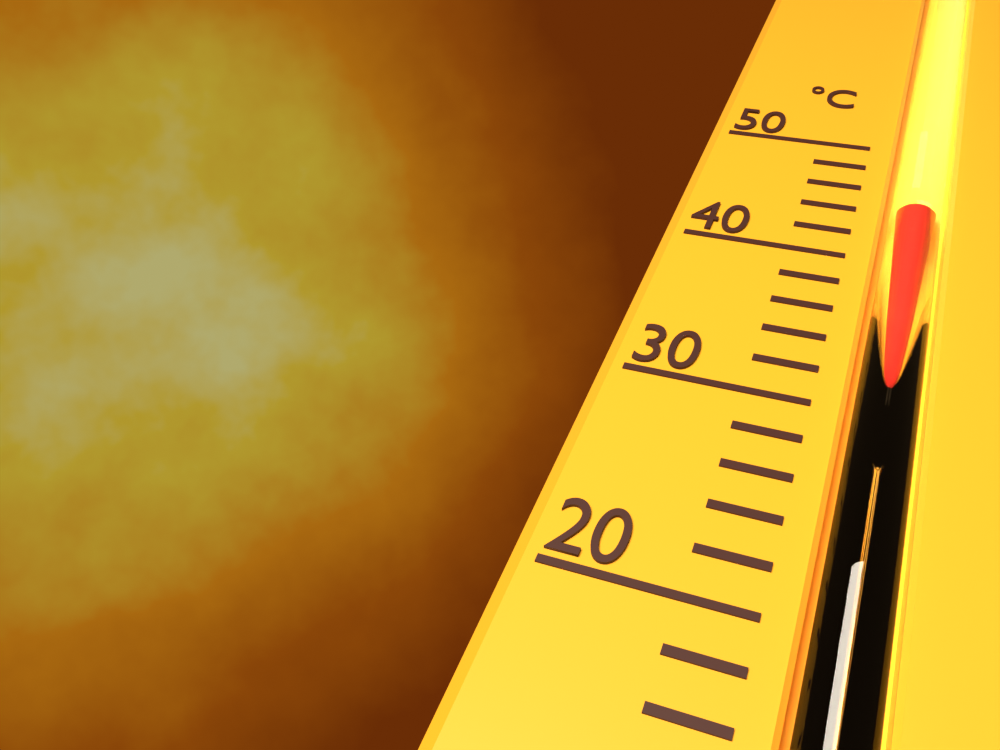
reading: 44 °C
